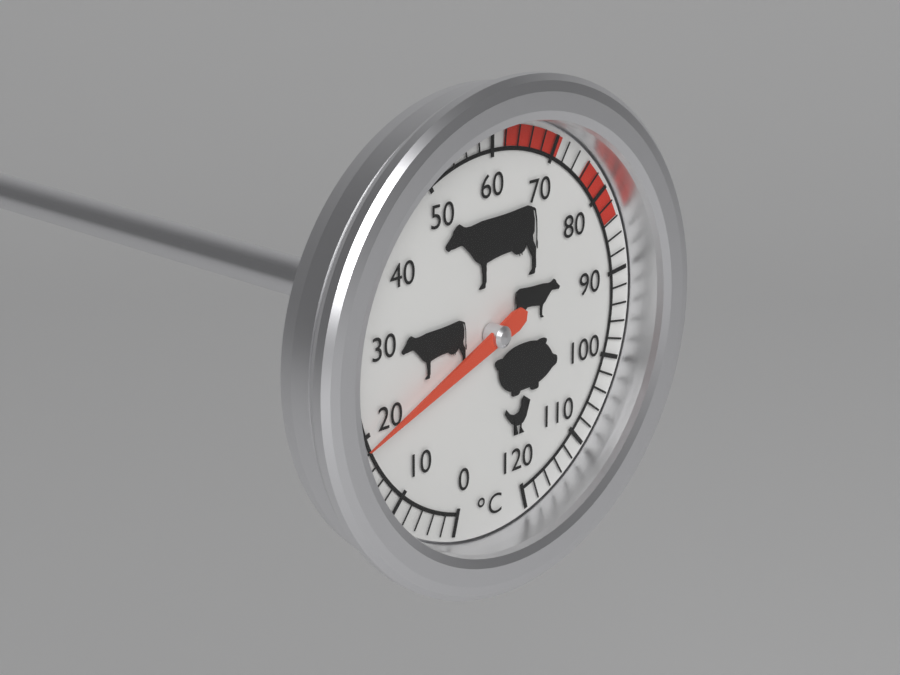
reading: 19 °C
